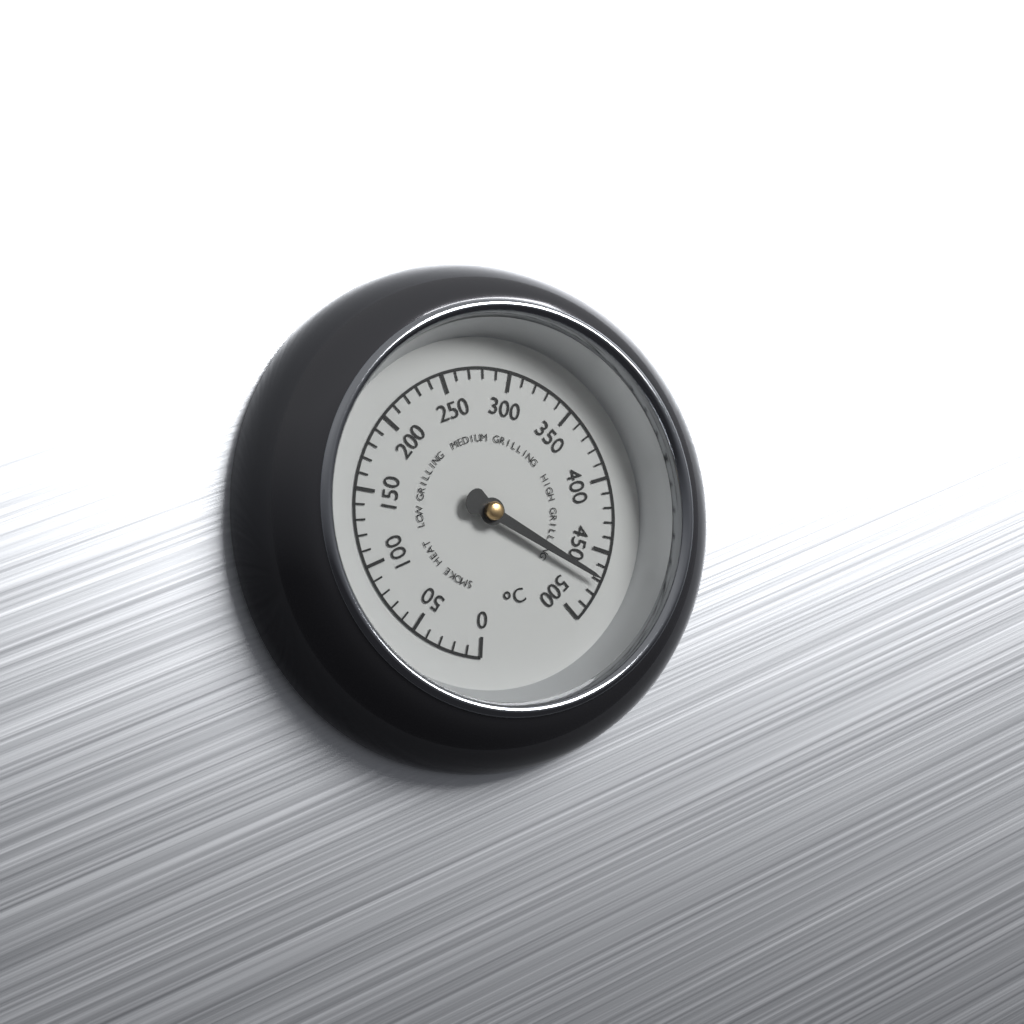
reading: 470 °C
